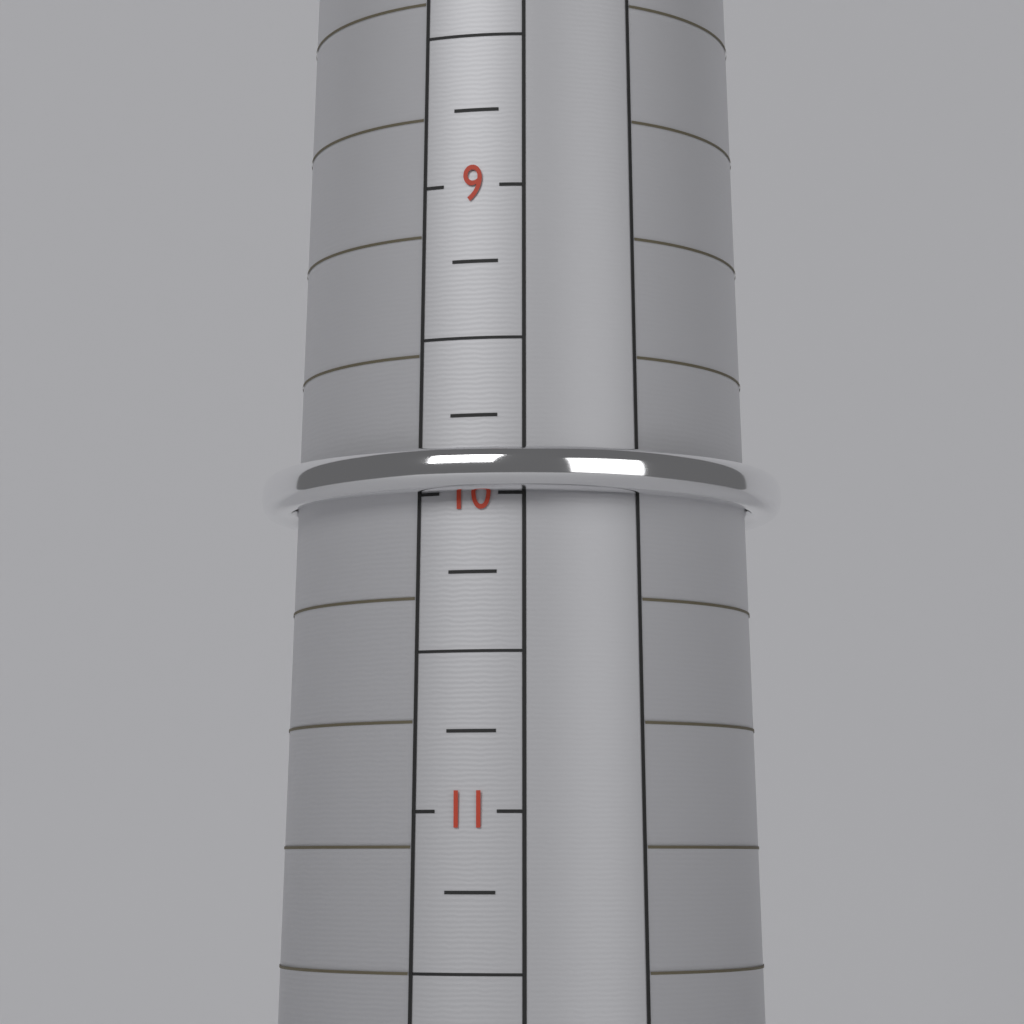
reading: 10.00 (no unit)
